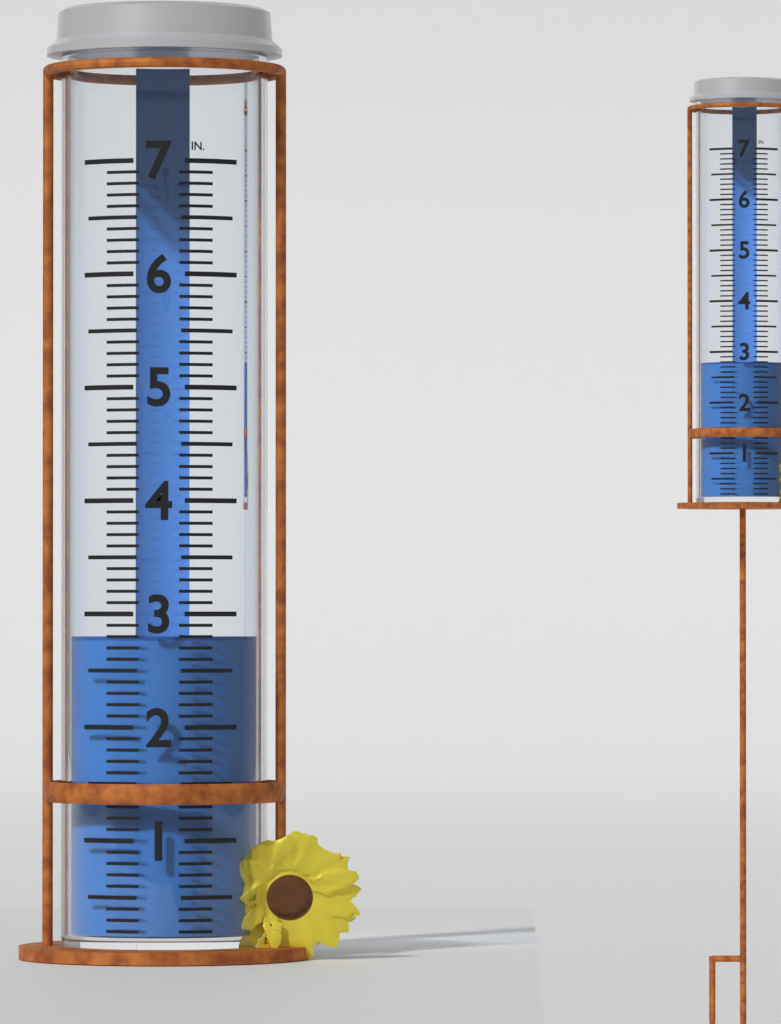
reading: 2.8 in
